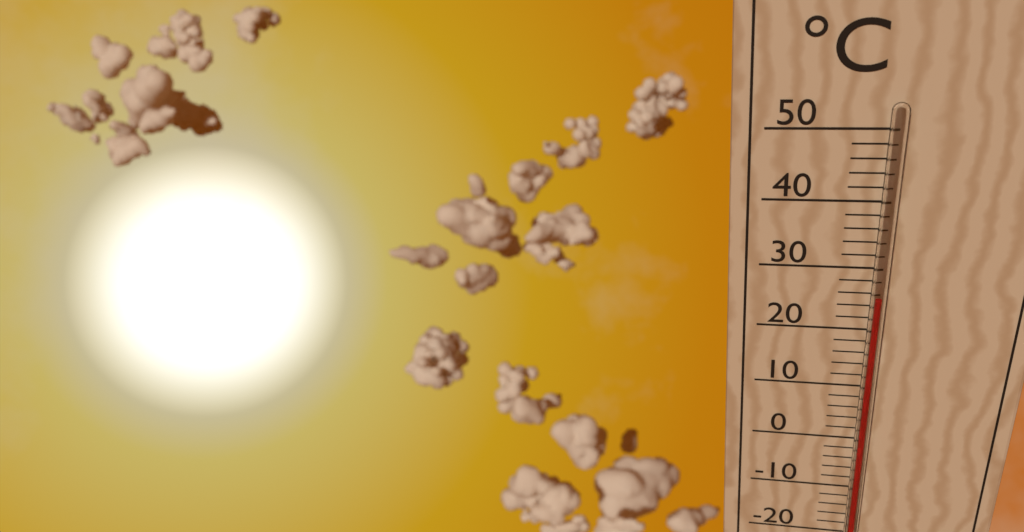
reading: 26 °C
